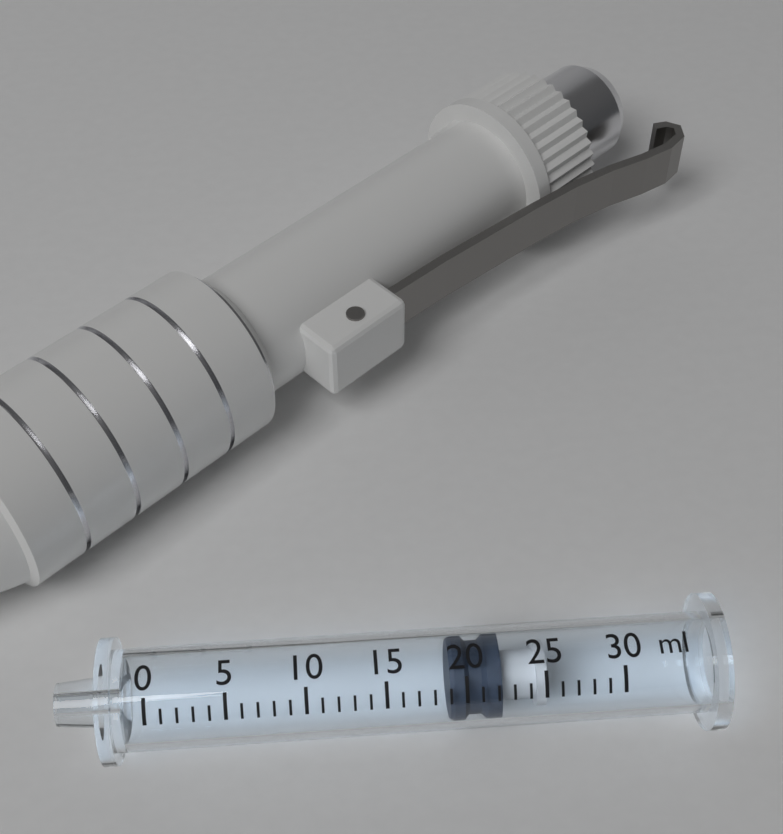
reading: 19 ml
